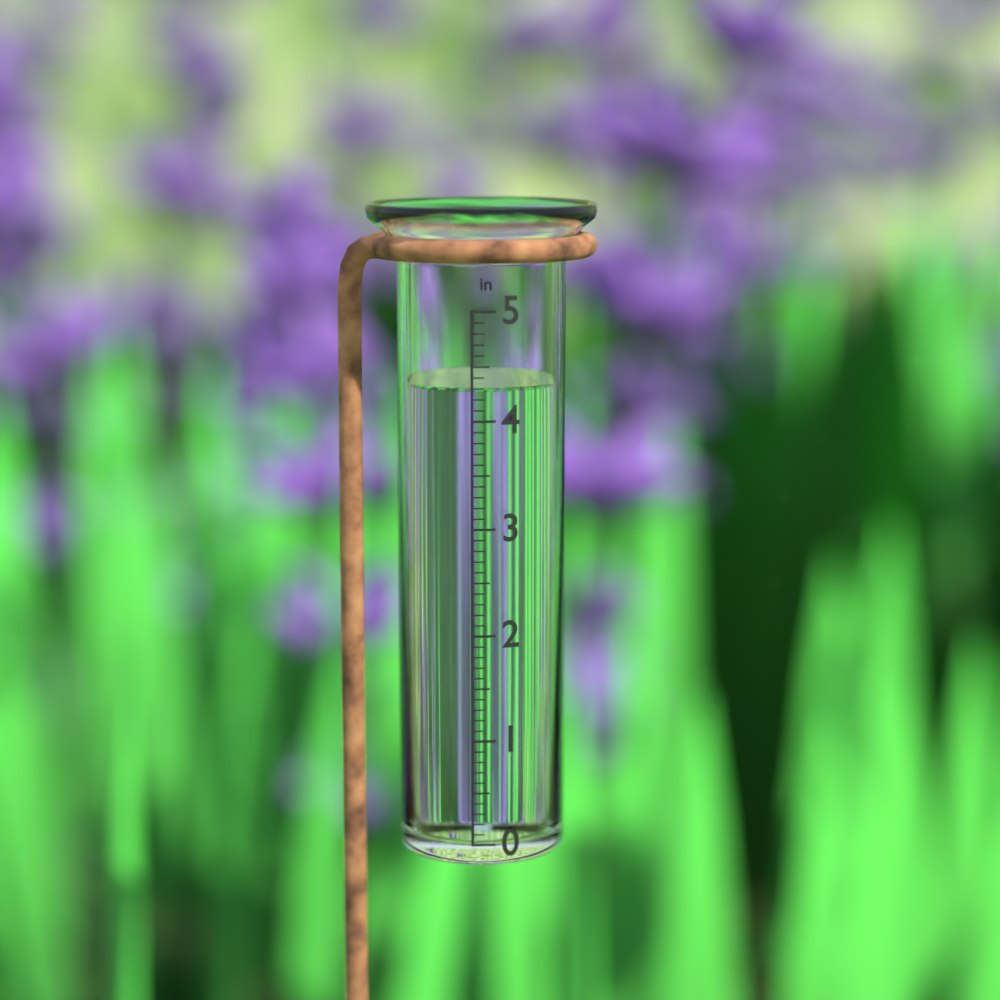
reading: 4.3 in
